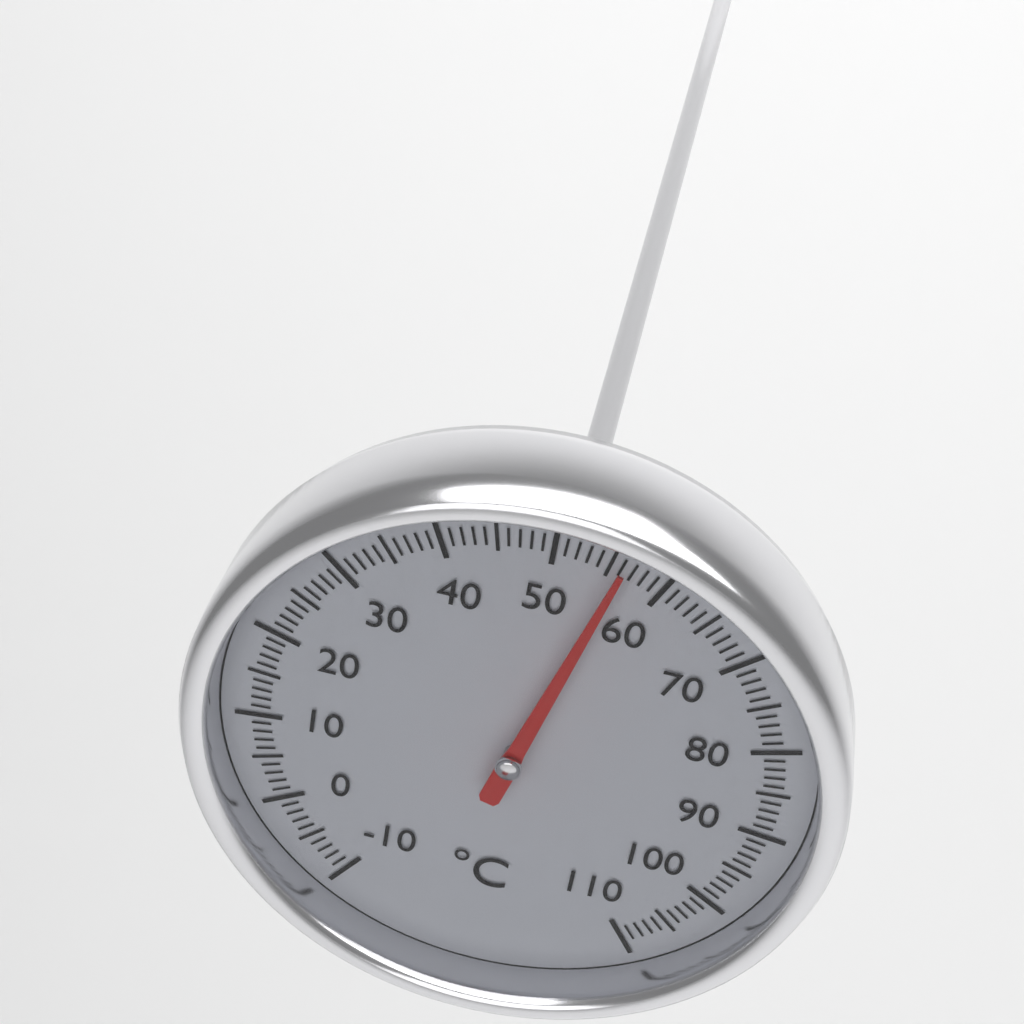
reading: 56 °C
